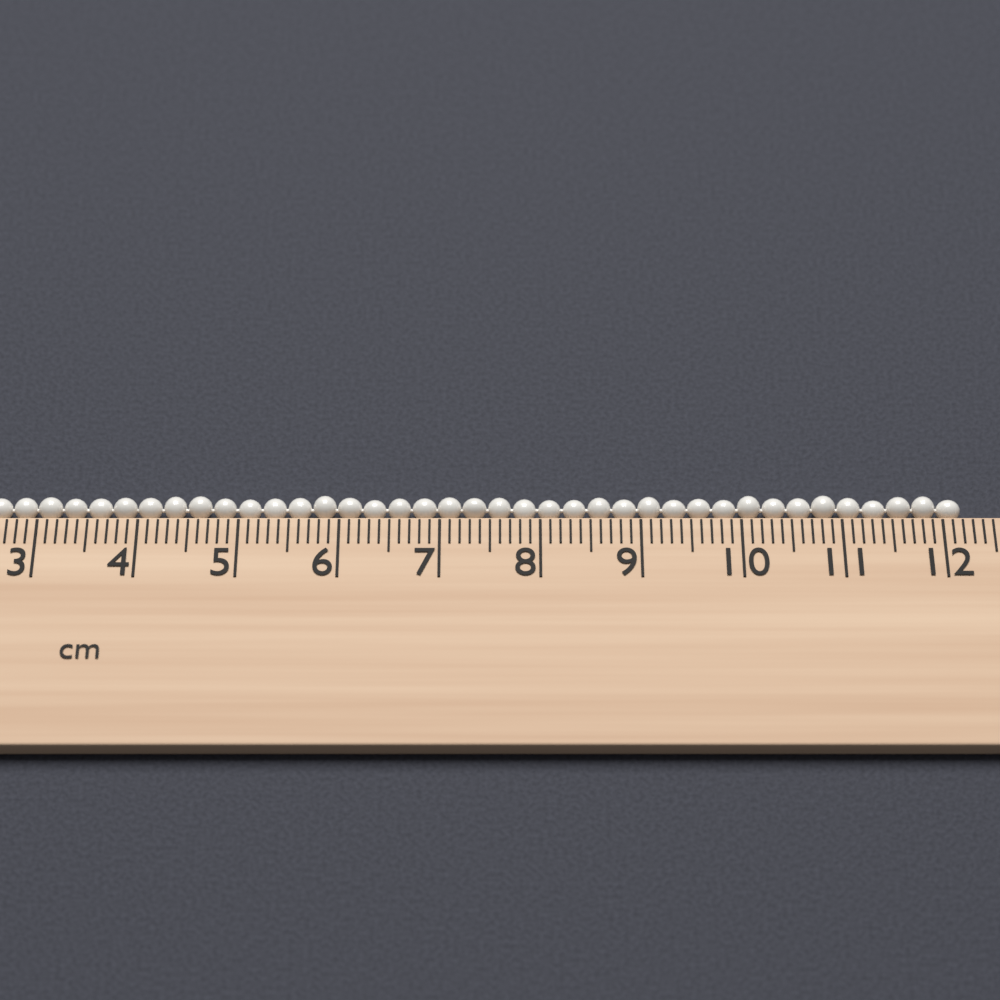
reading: 12.2 cm
